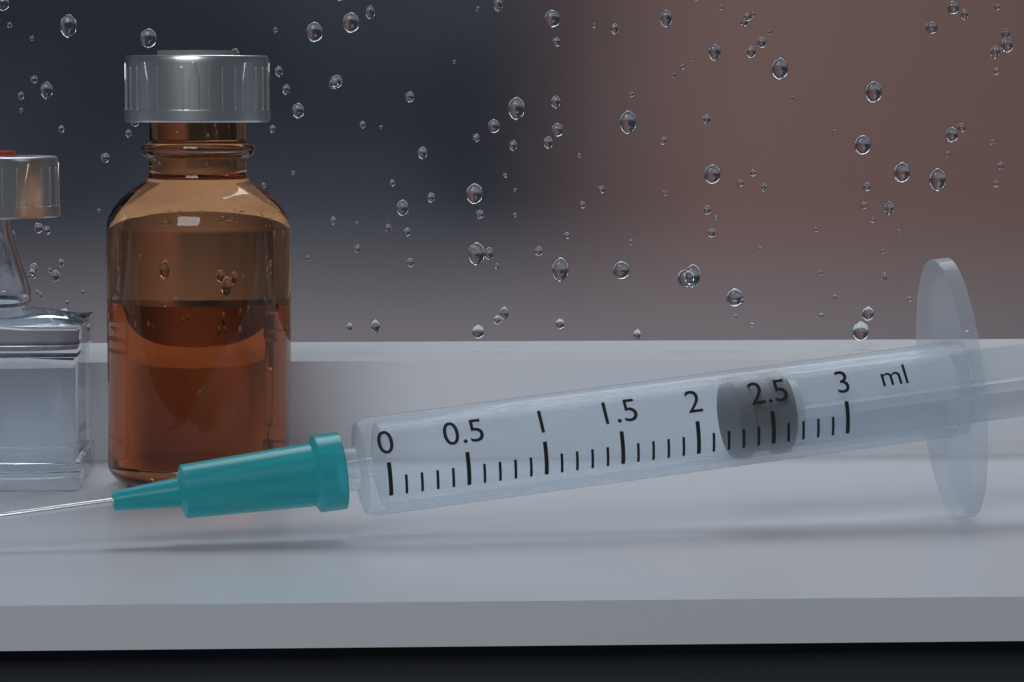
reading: 2.3 ml
